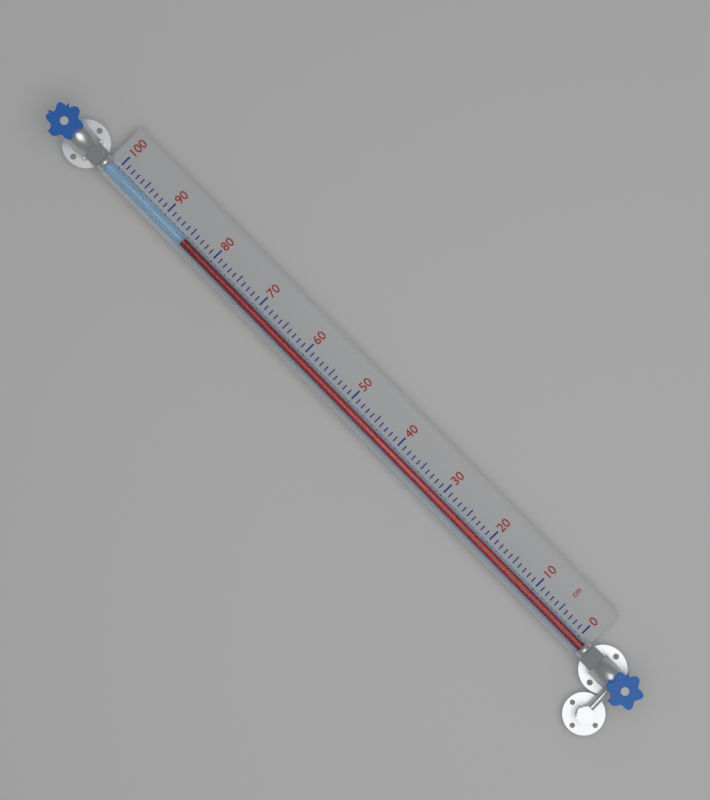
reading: 85 cm
